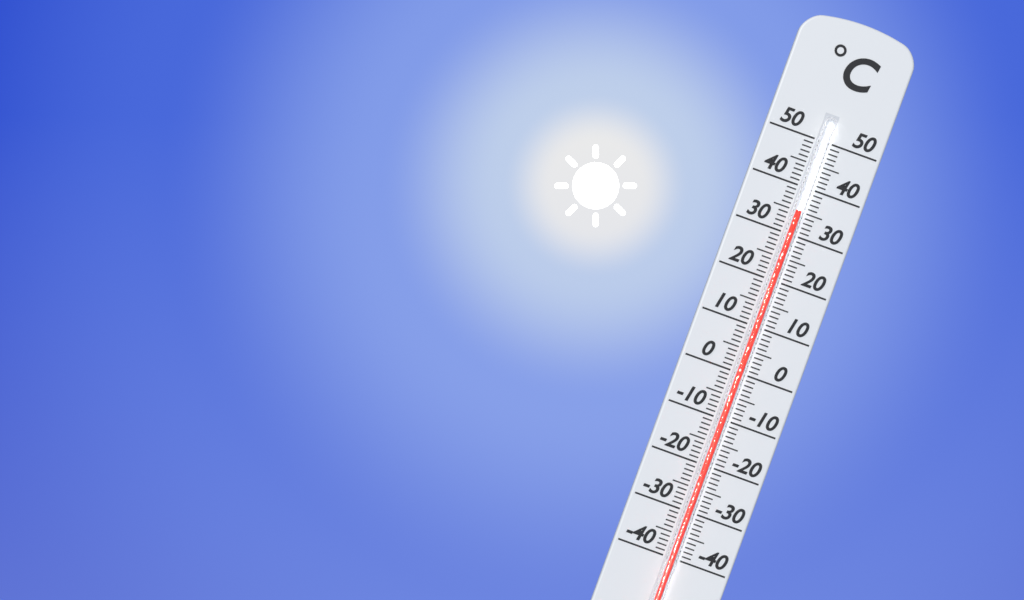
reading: 35 °C
